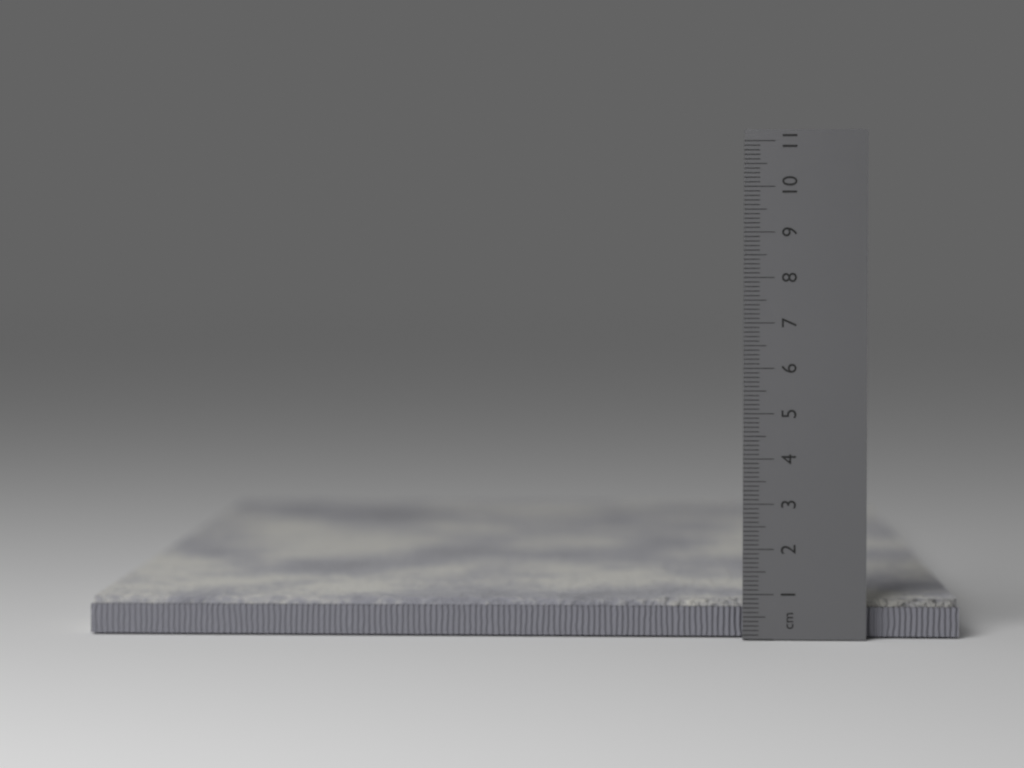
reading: 0.8 cm
